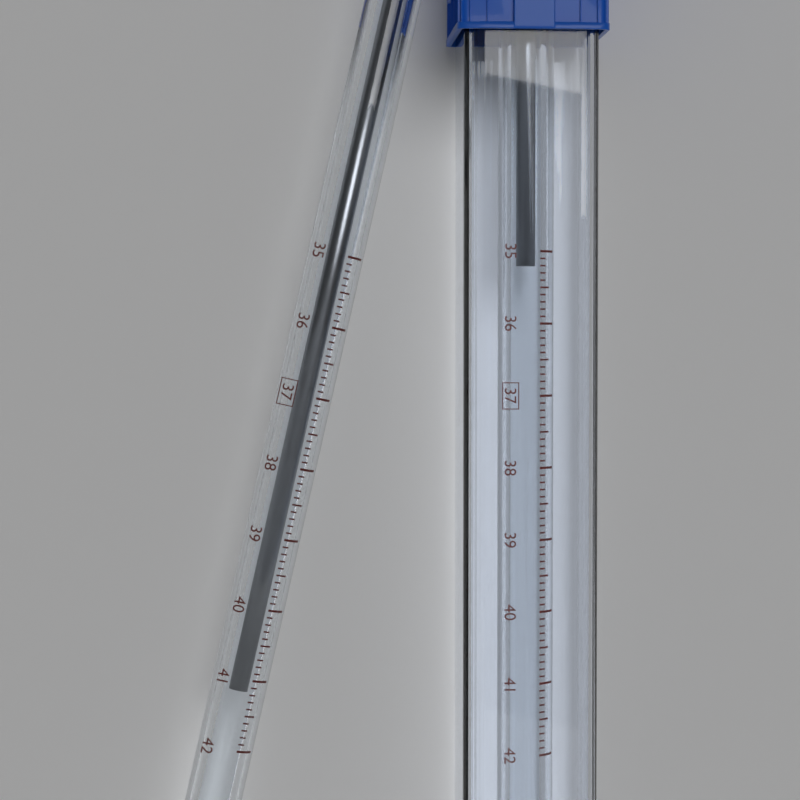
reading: 41.2 °C
